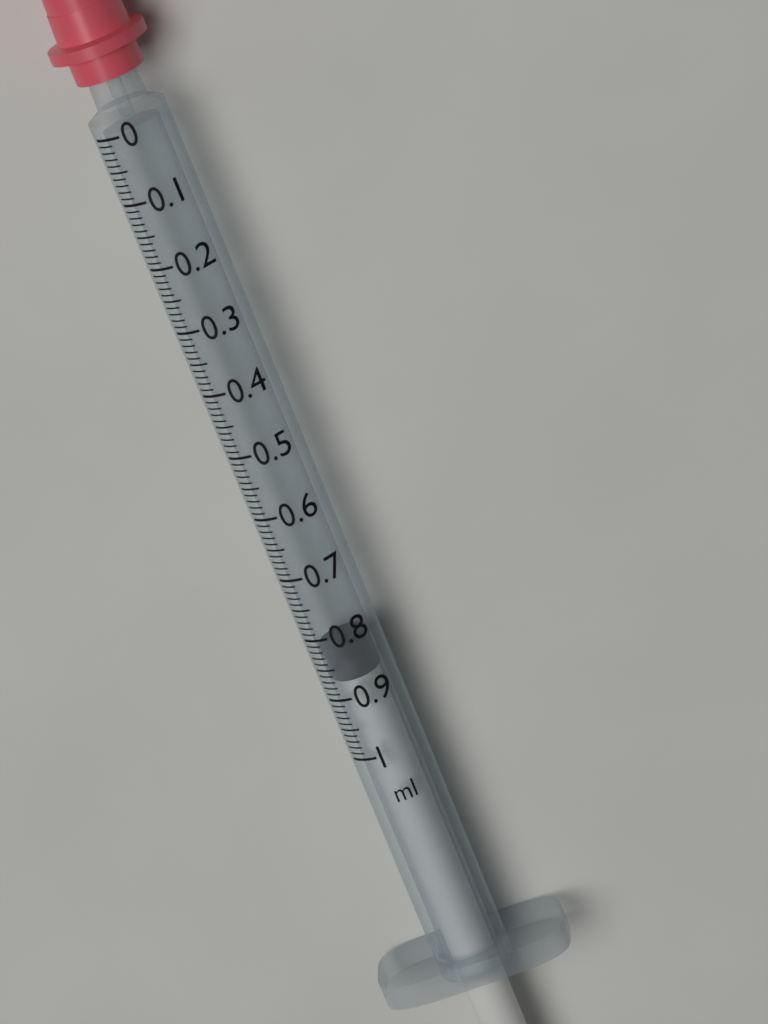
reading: 0.82 ml
